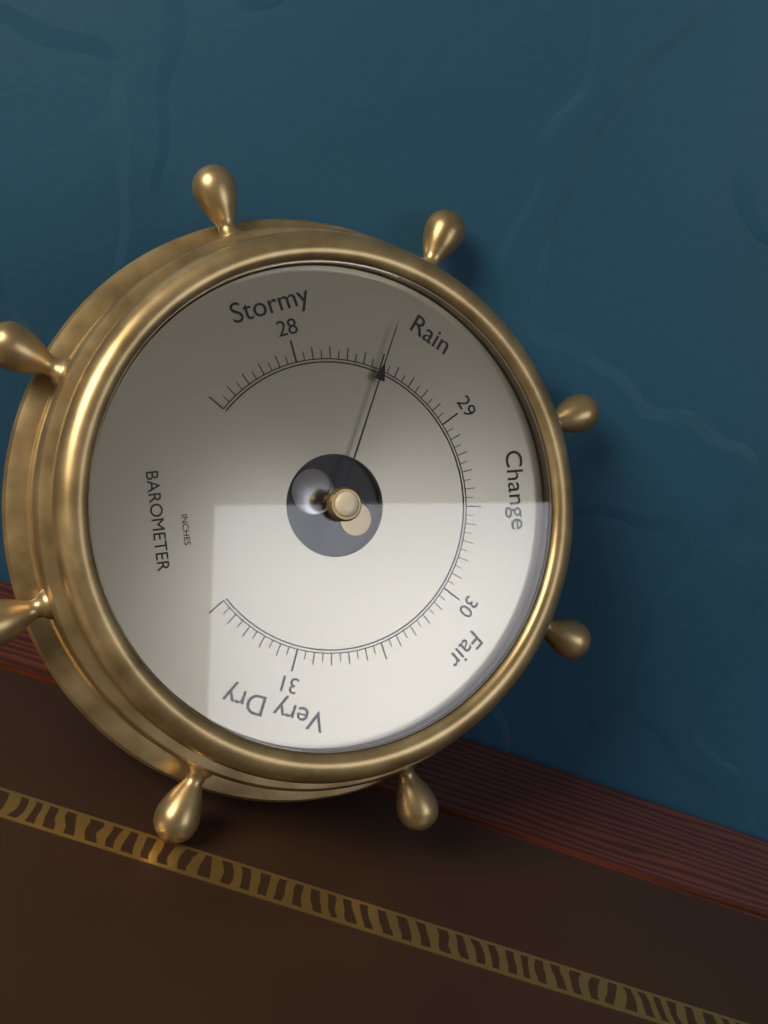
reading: 28.50 inHg
